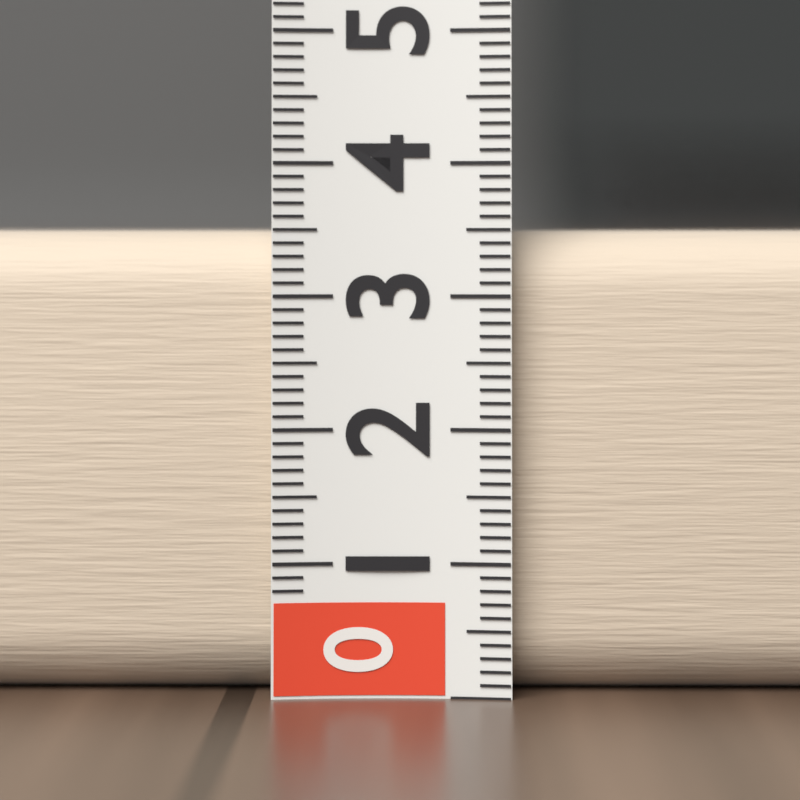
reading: 3.5 (no unit)
